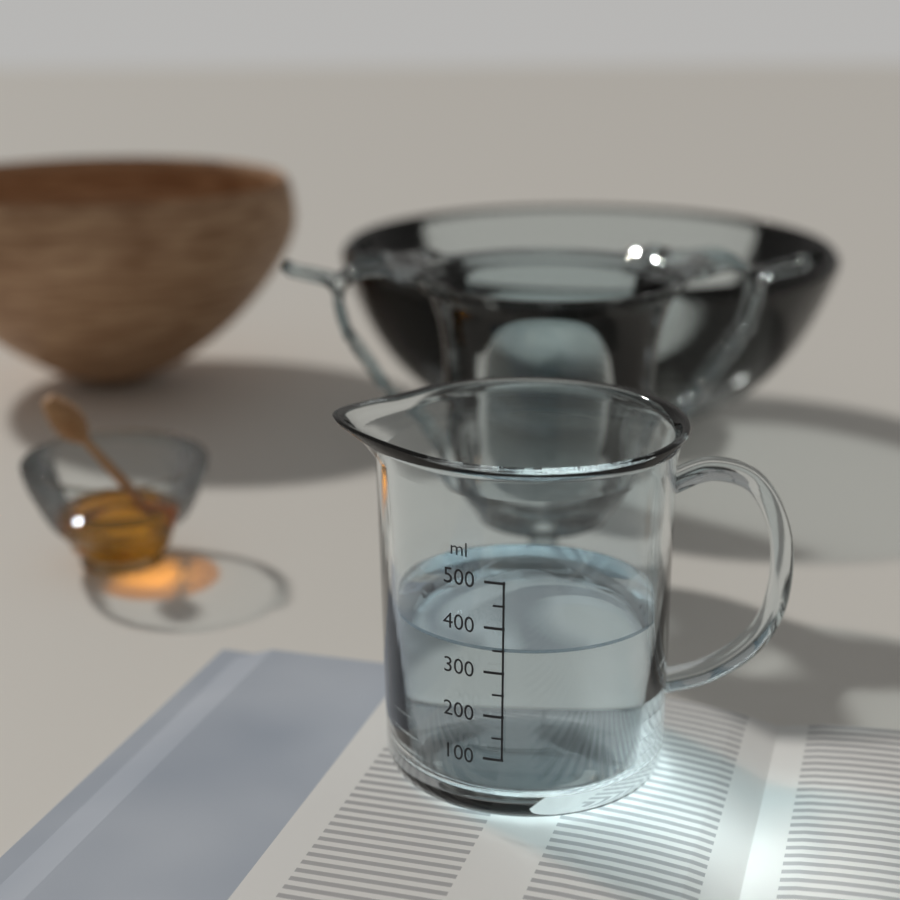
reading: 350 ml
